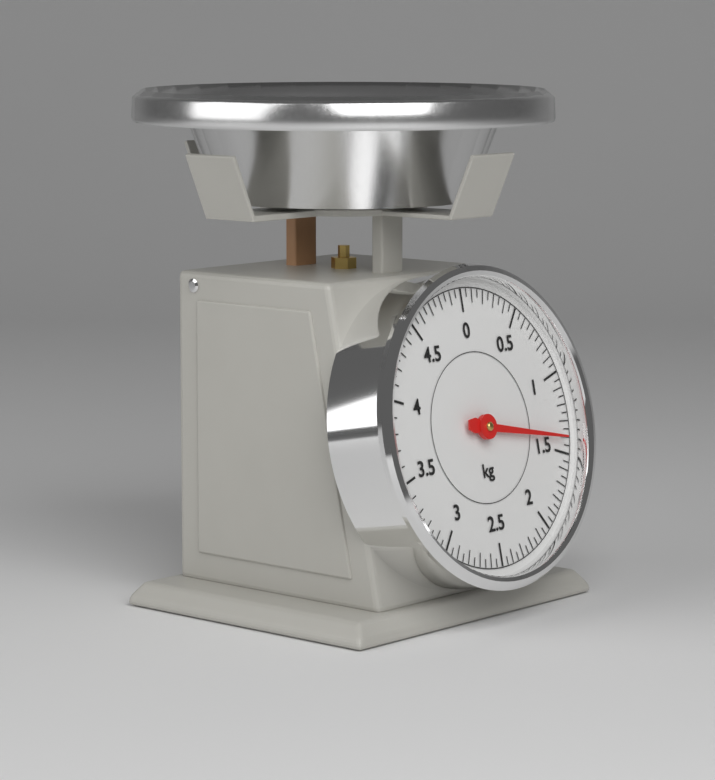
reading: 1.40 kg
